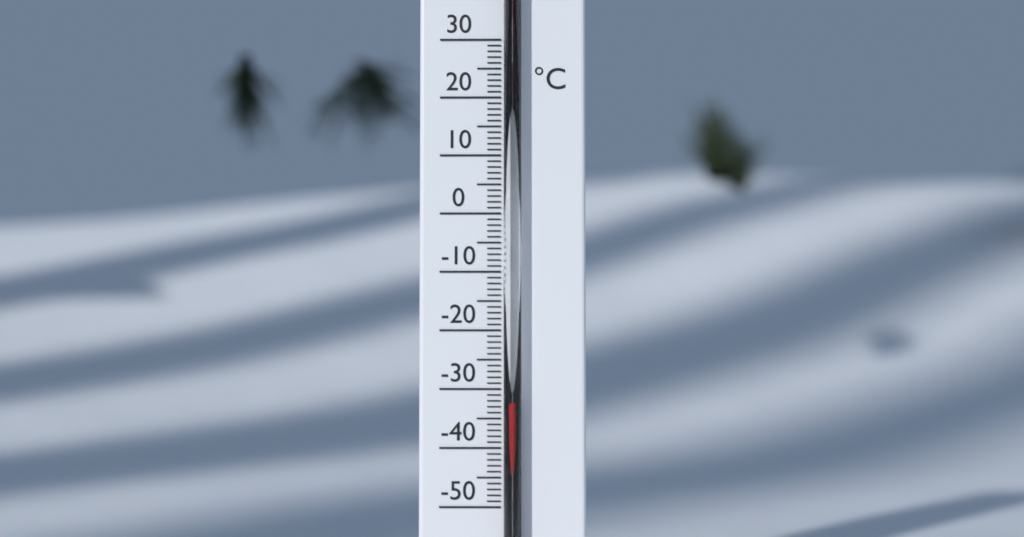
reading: -32 °C
